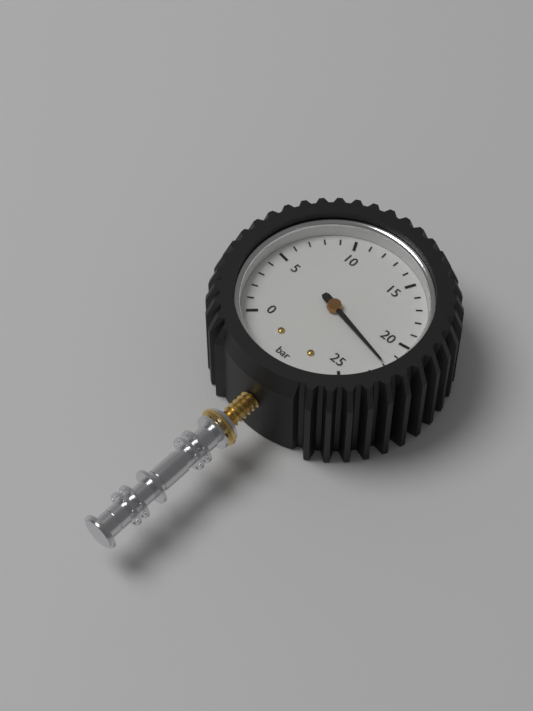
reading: 22 bar
